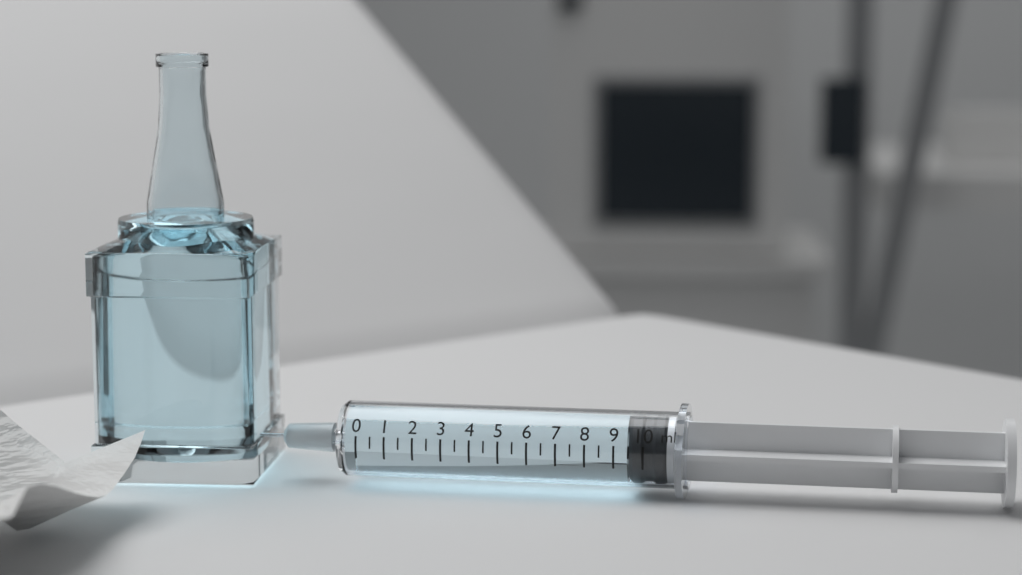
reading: 9.5 ml
